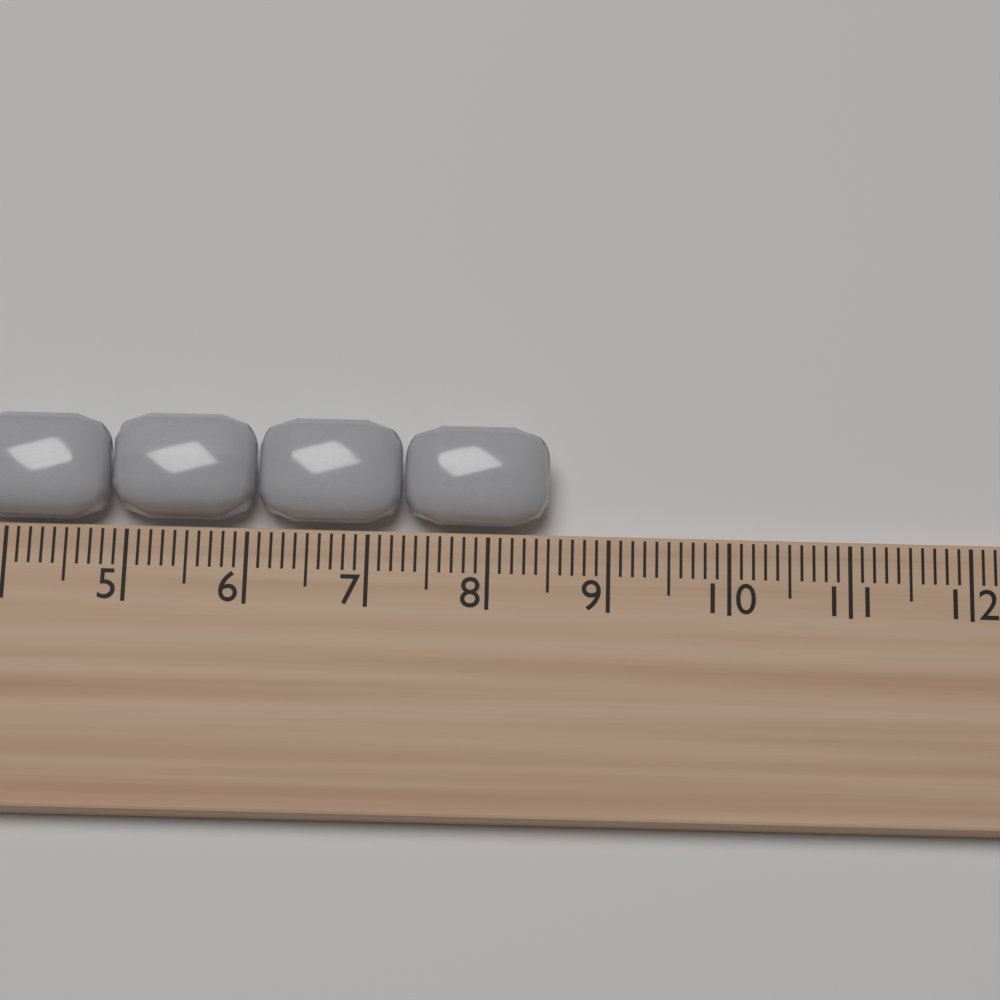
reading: 8.5 cm
